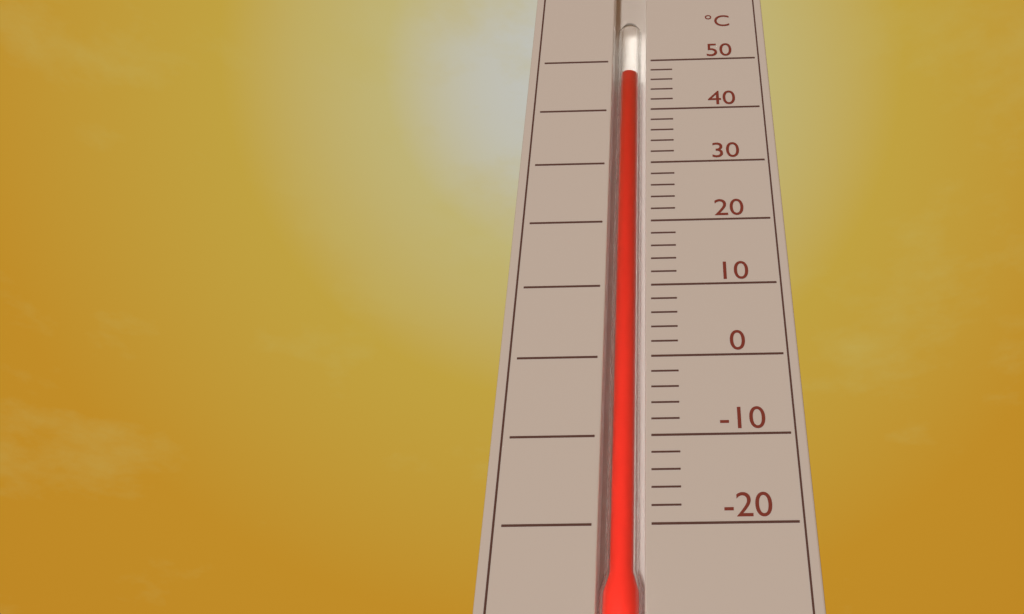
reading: 48 °C
